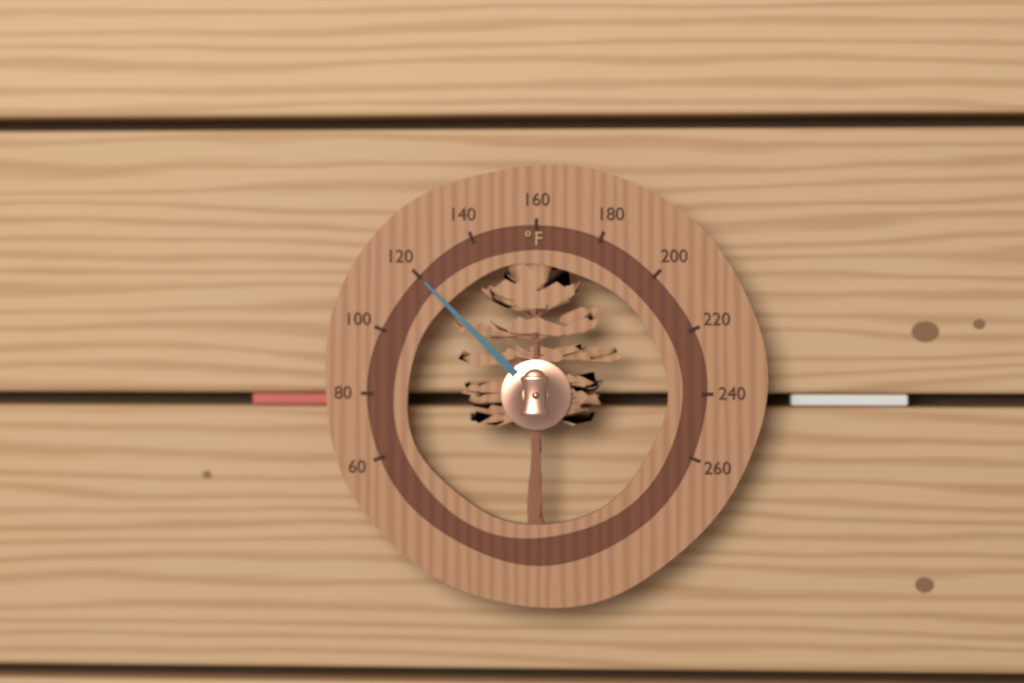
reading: 120 °F
